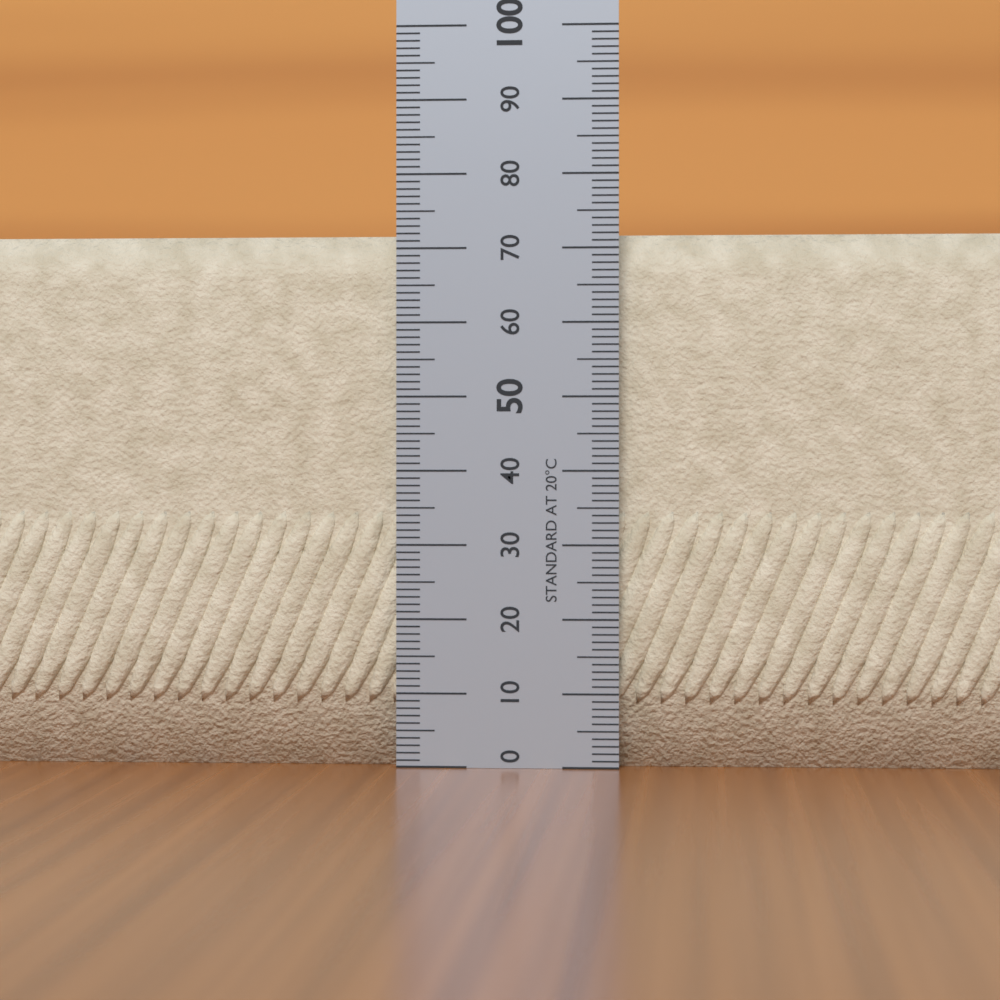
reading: 72 (no unit)
